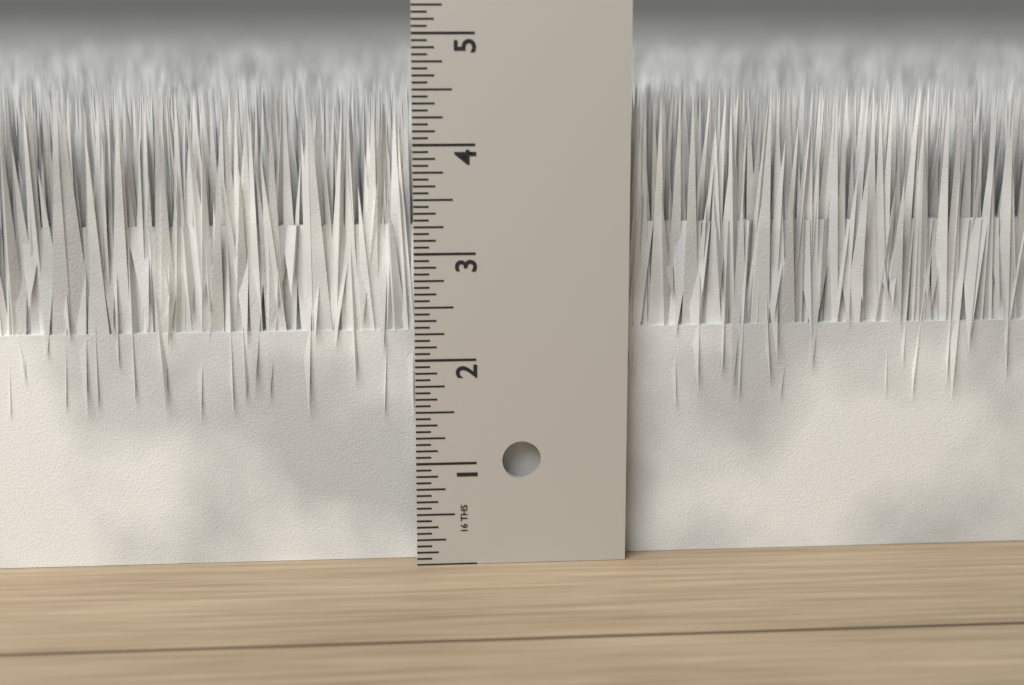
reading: 4.5000 in
